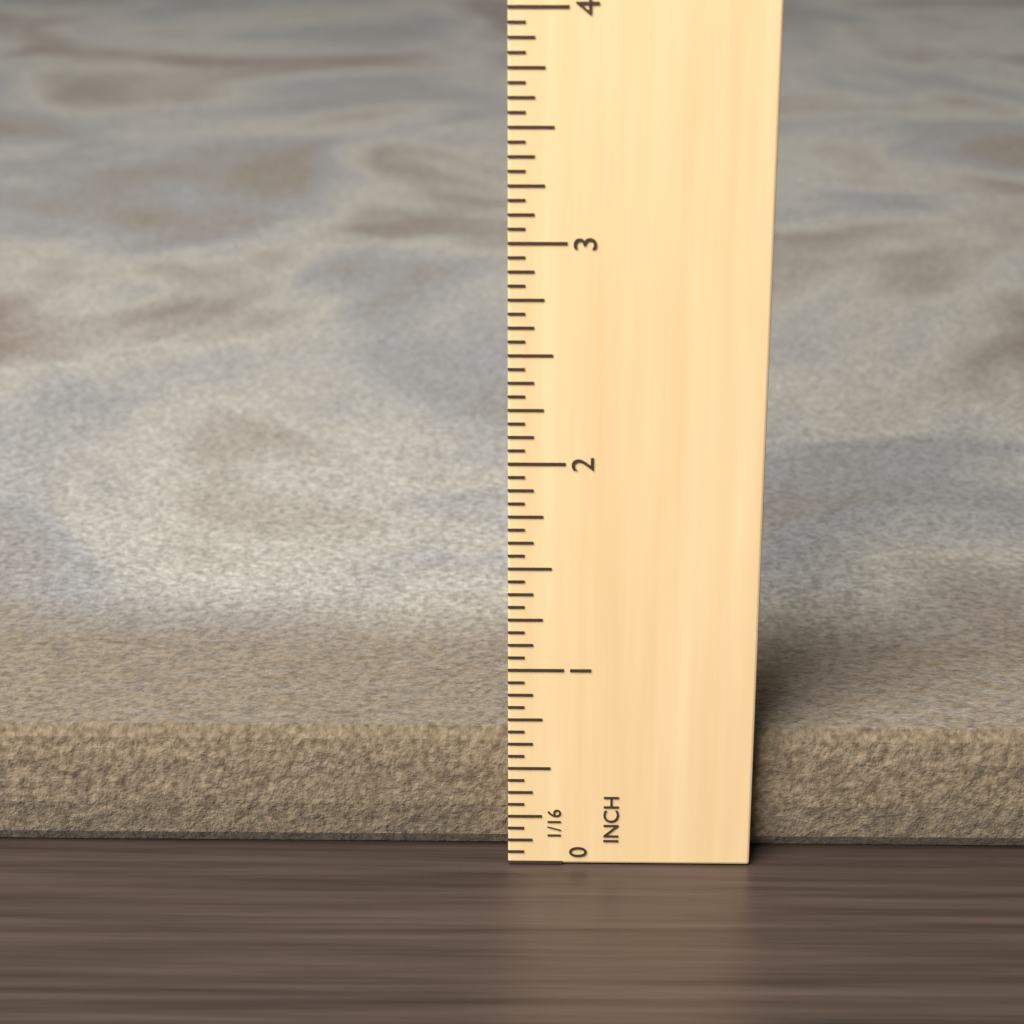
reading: 0.6250 in
